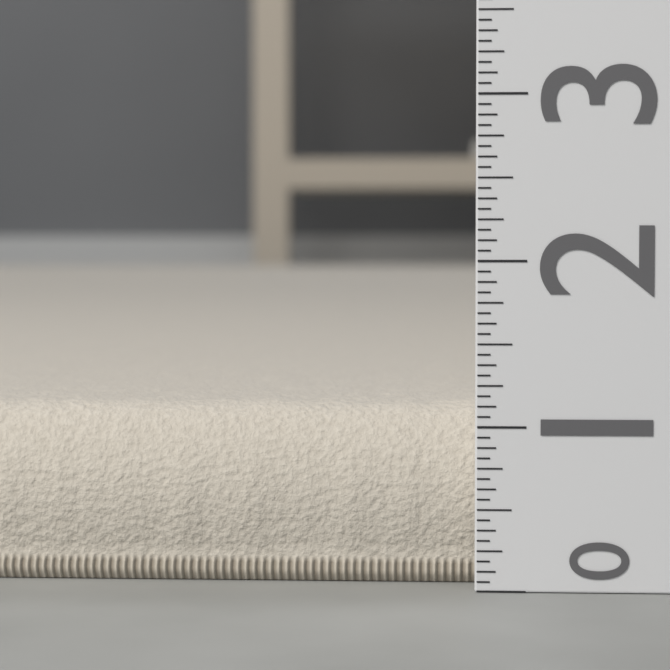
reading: 1.1250 (no unit)
